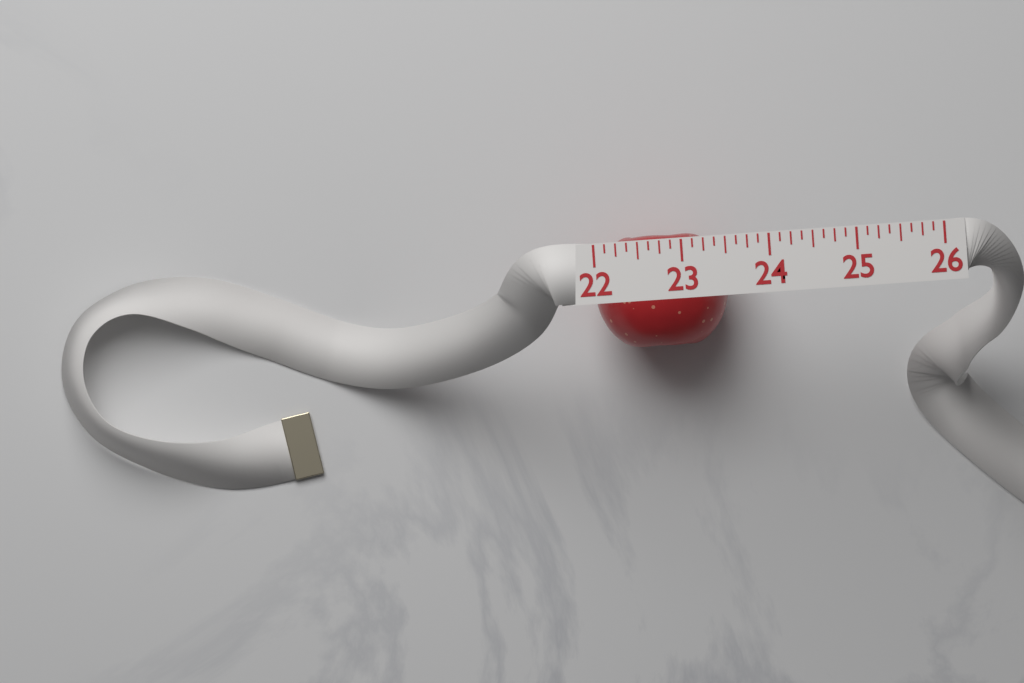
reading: 23.500 (no unit)
